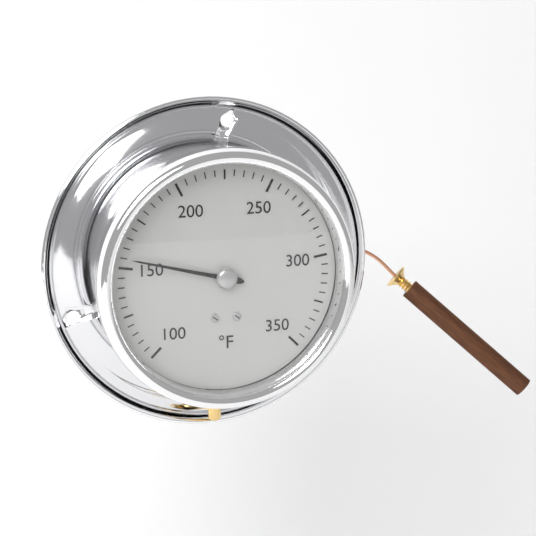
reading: 155 °F
